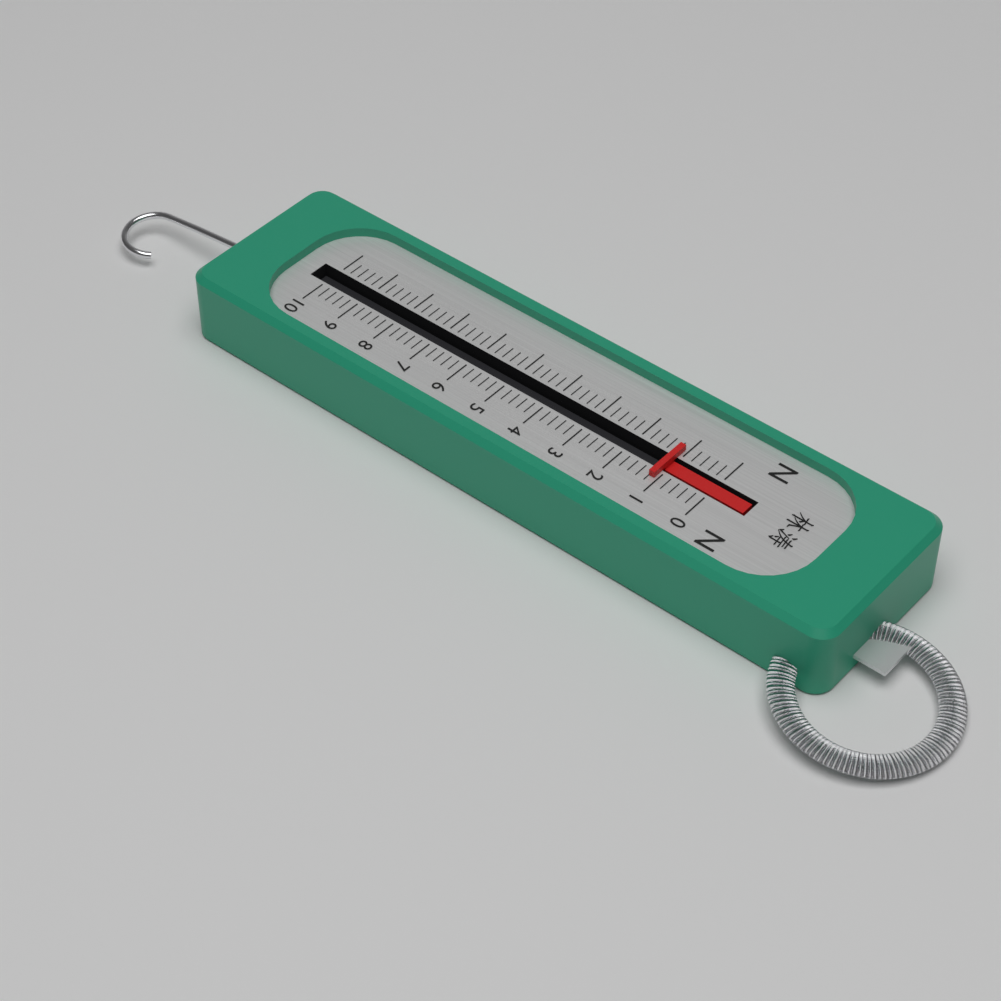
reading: 1.2 N
